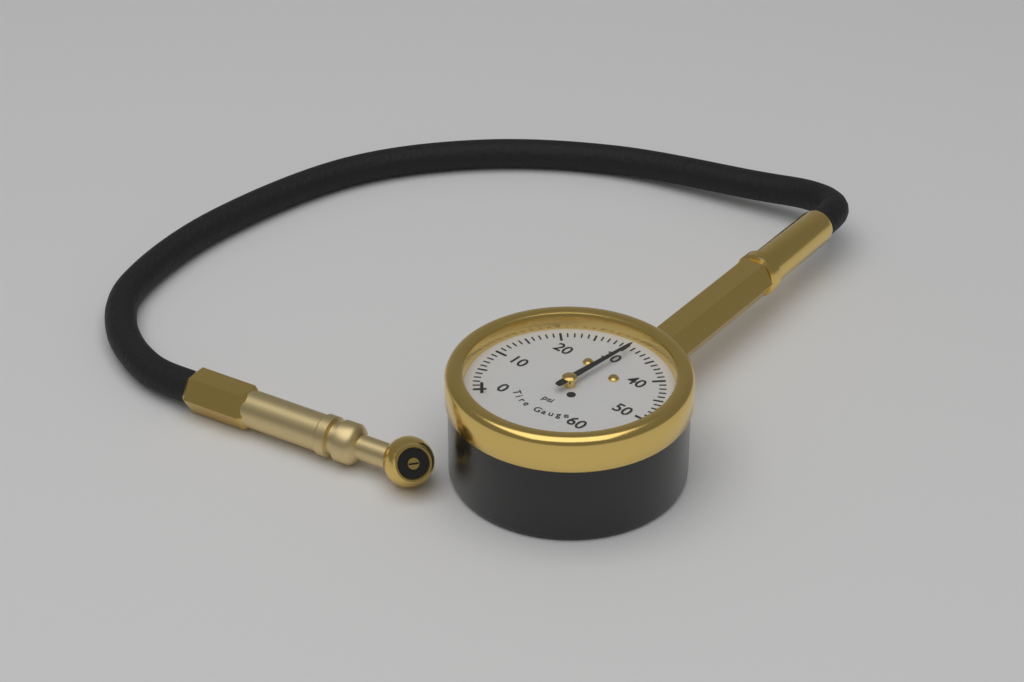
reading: 31 psi
